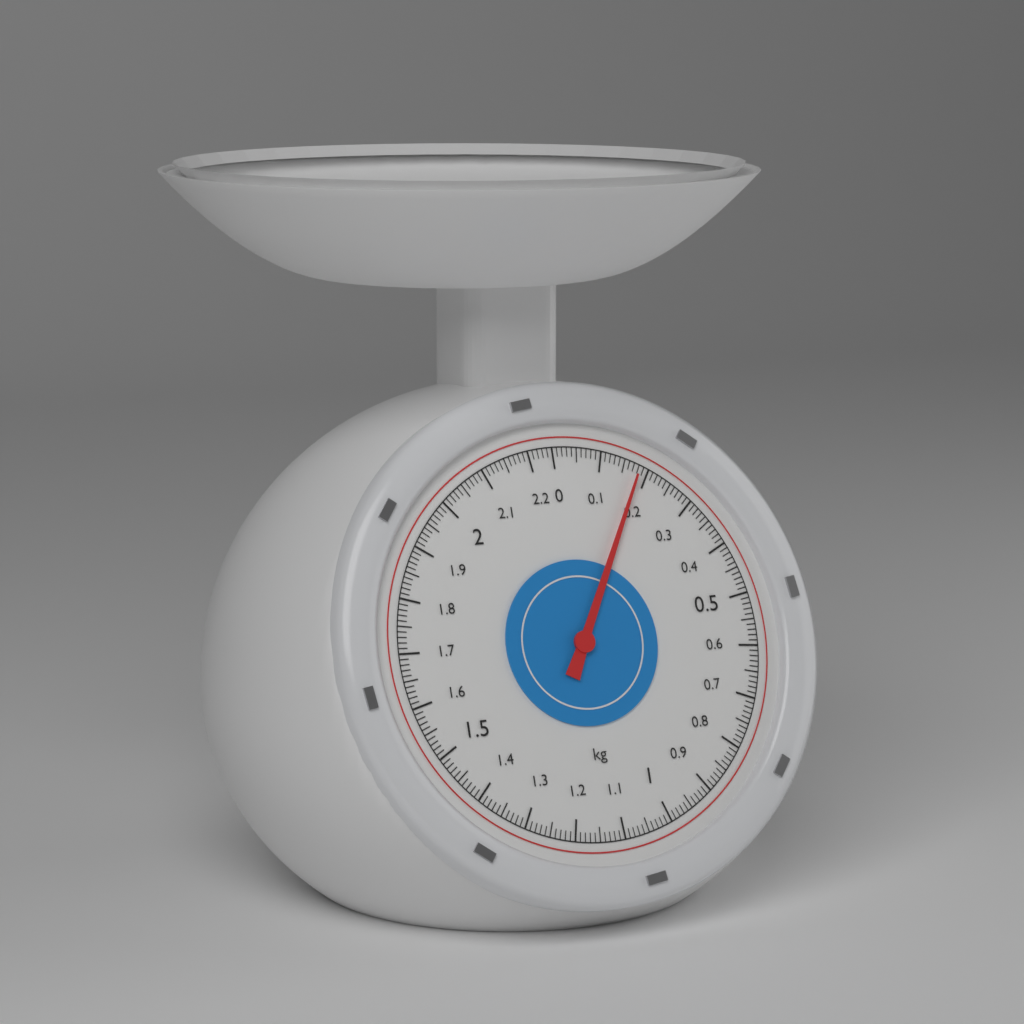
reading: 0.18 kg
